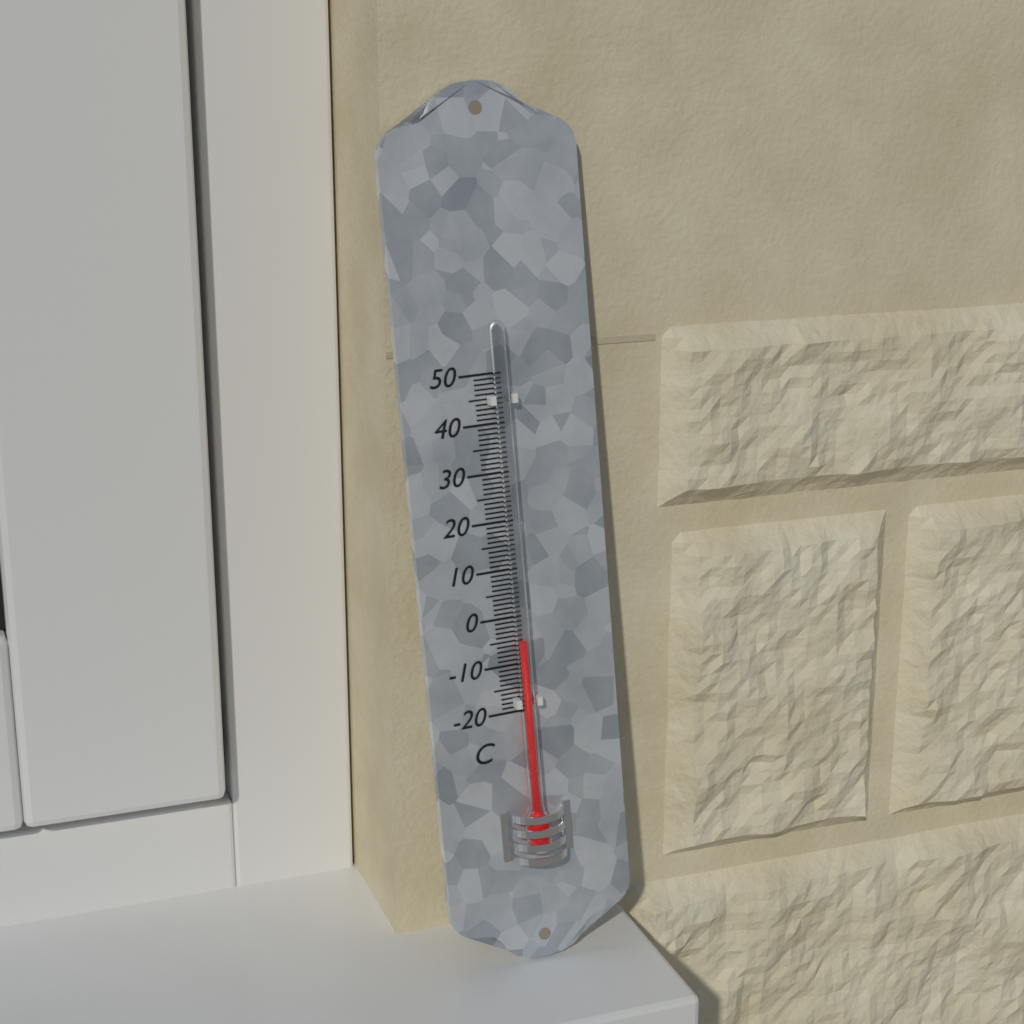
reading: -5 °C
